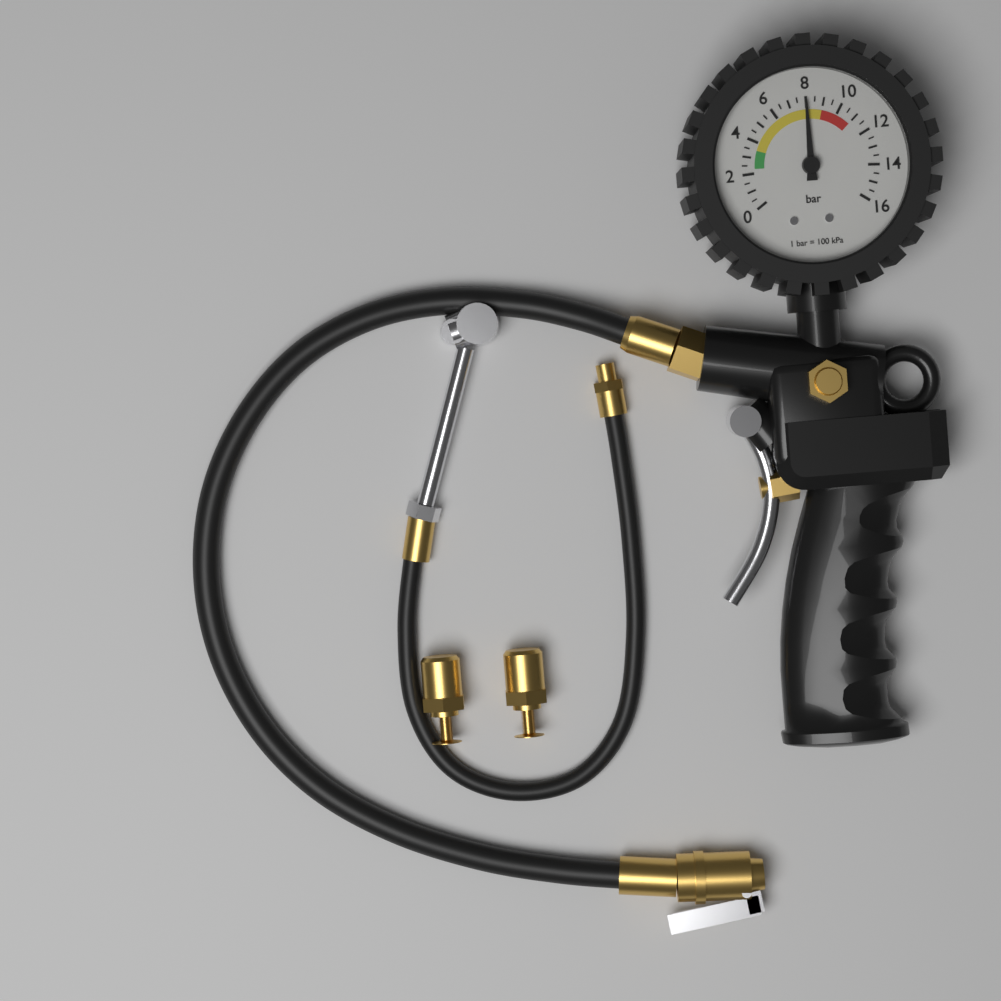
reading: 8.0 bar
